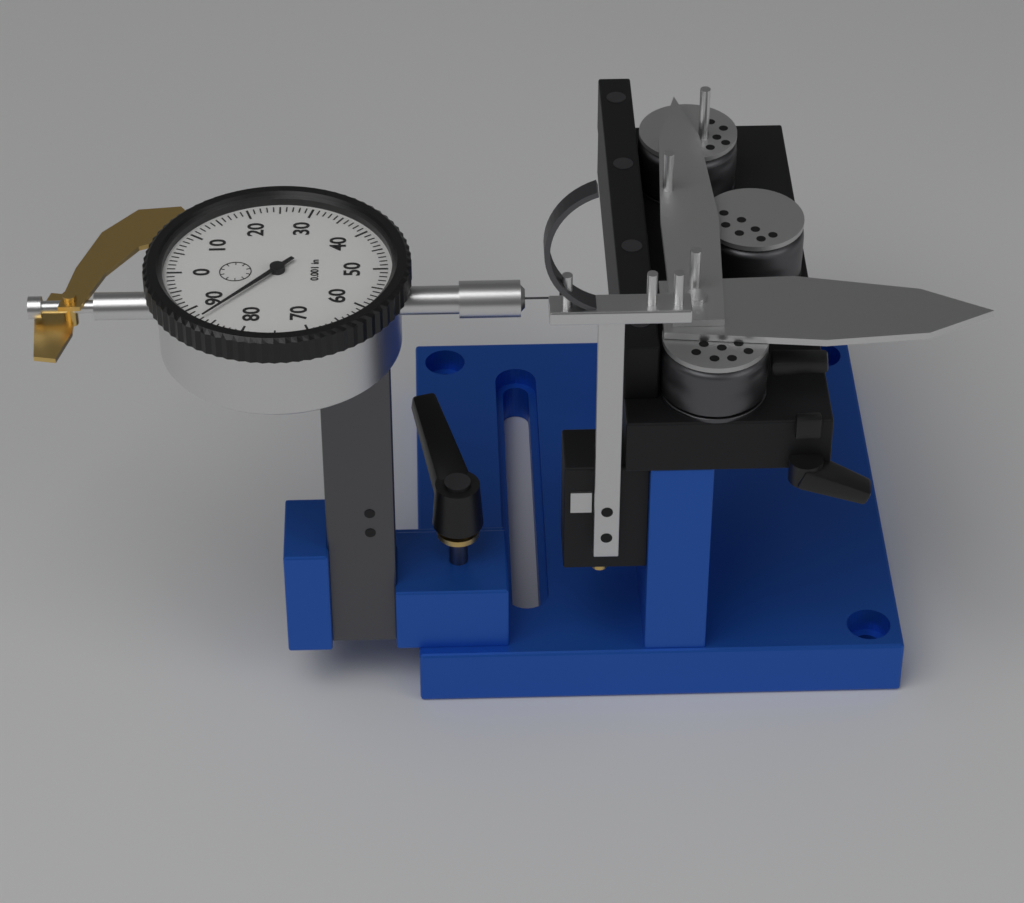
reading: 0.087 in
